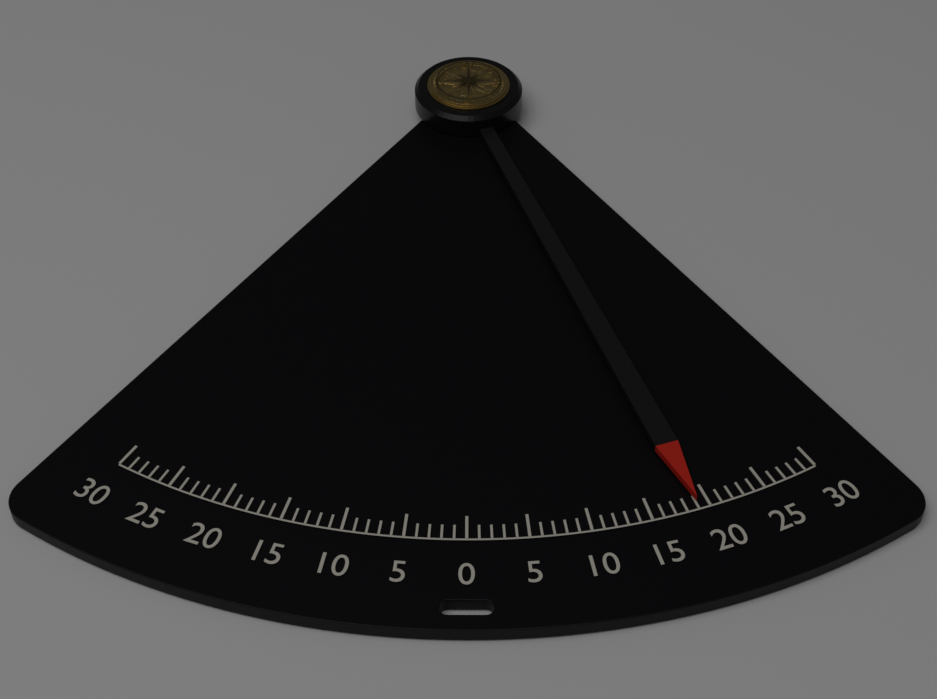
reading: 19 (no unit)
